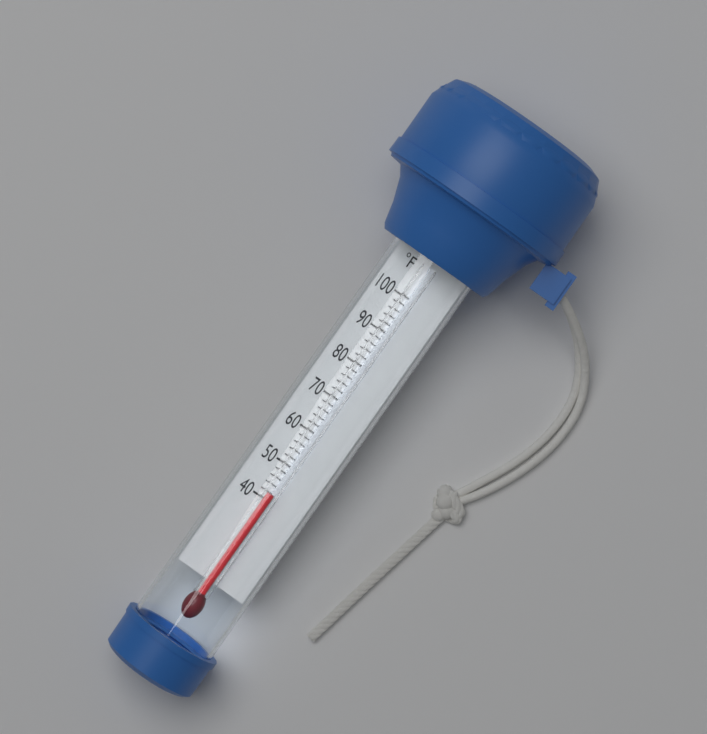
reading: 42 °F
